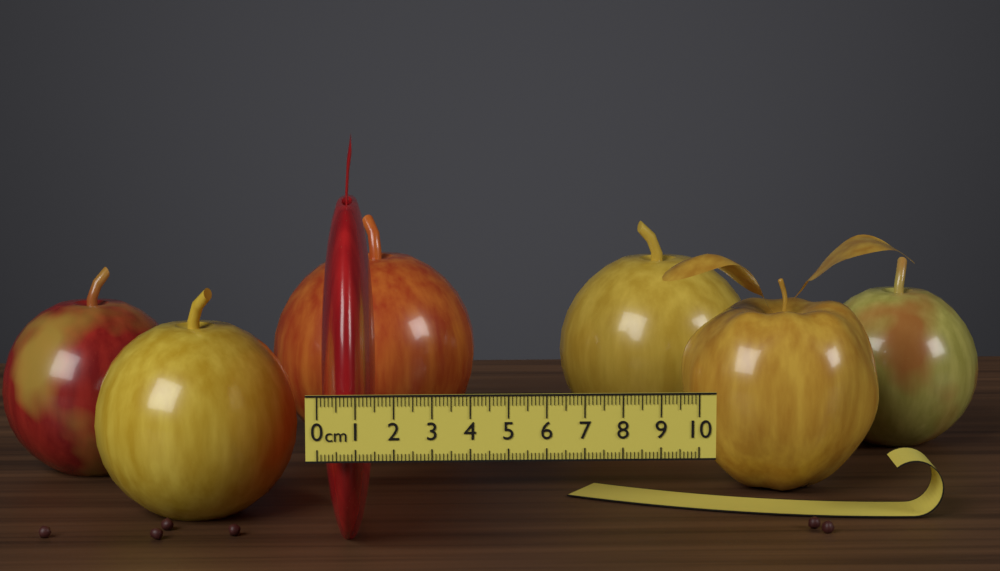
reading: 1.5 cm
